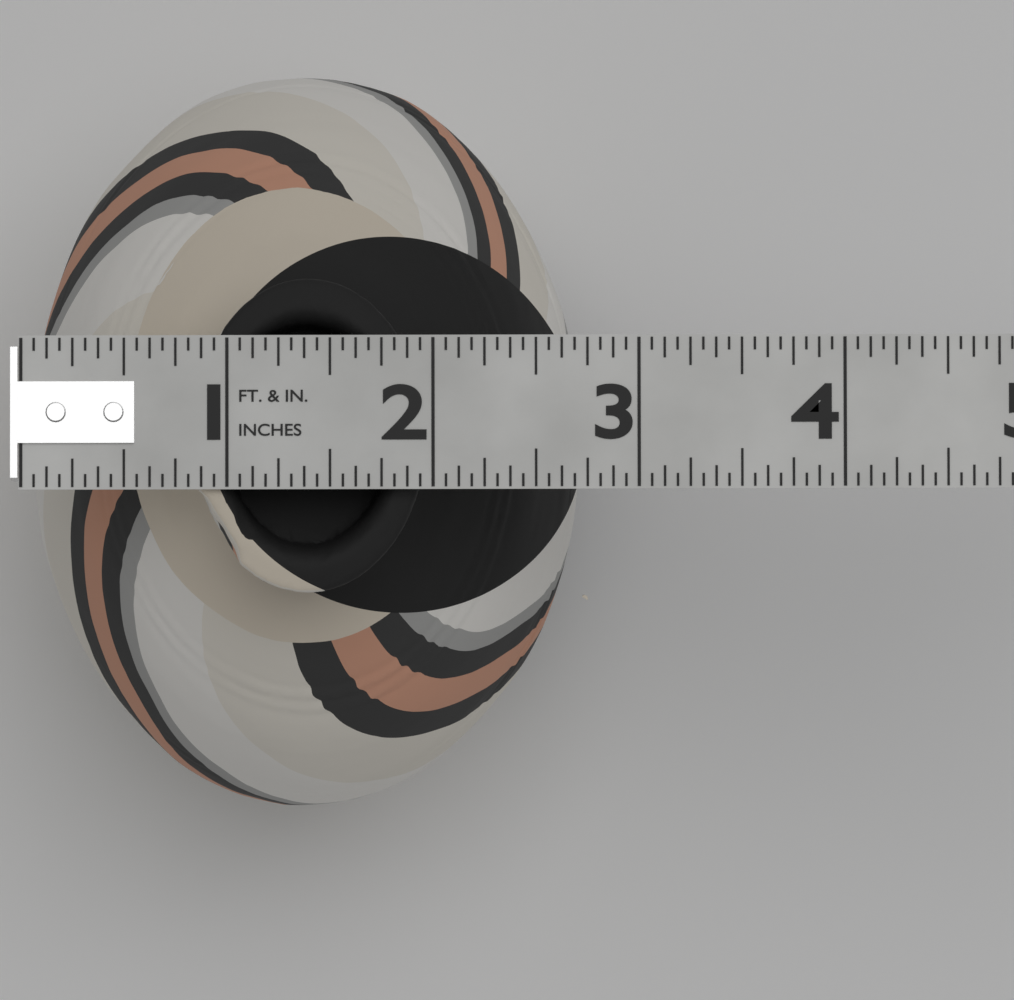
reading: 2.7500 in
